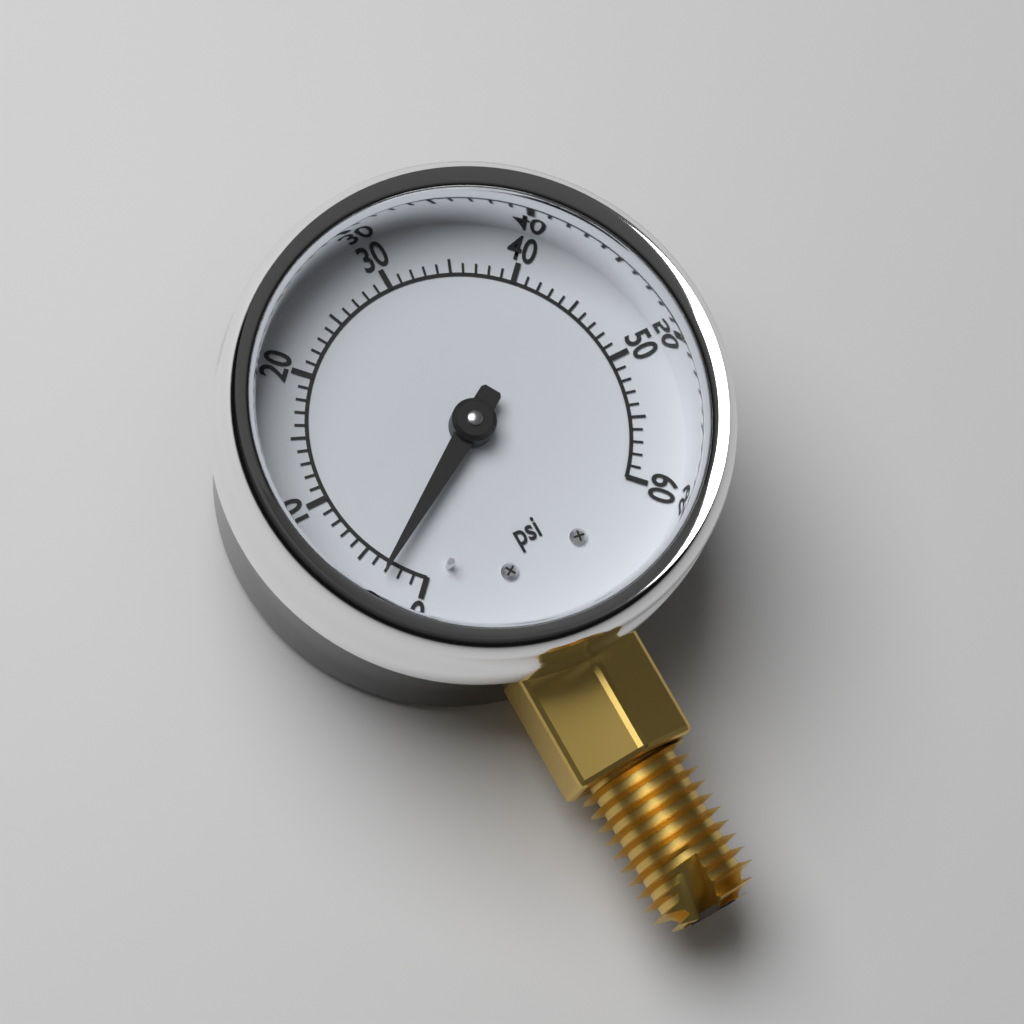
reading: 3 psi
